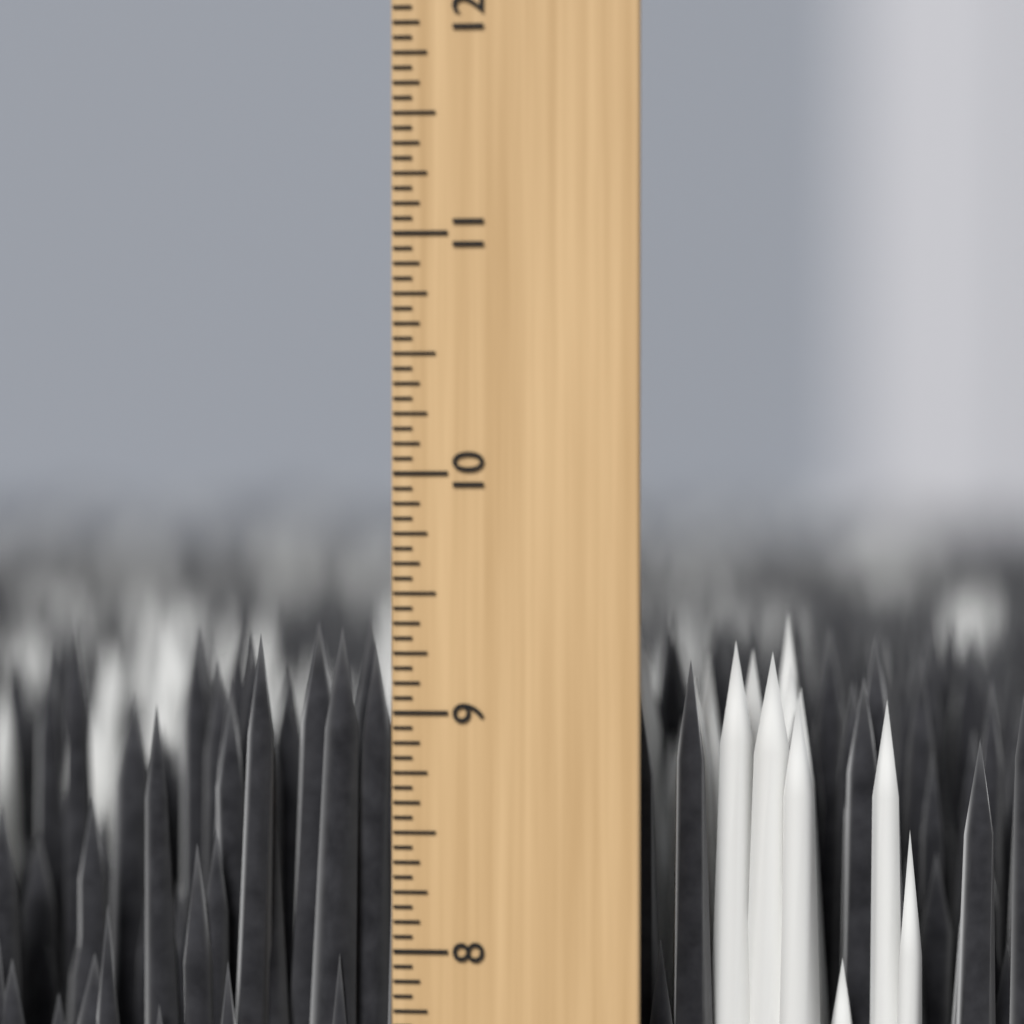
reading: 9.3750 inch
